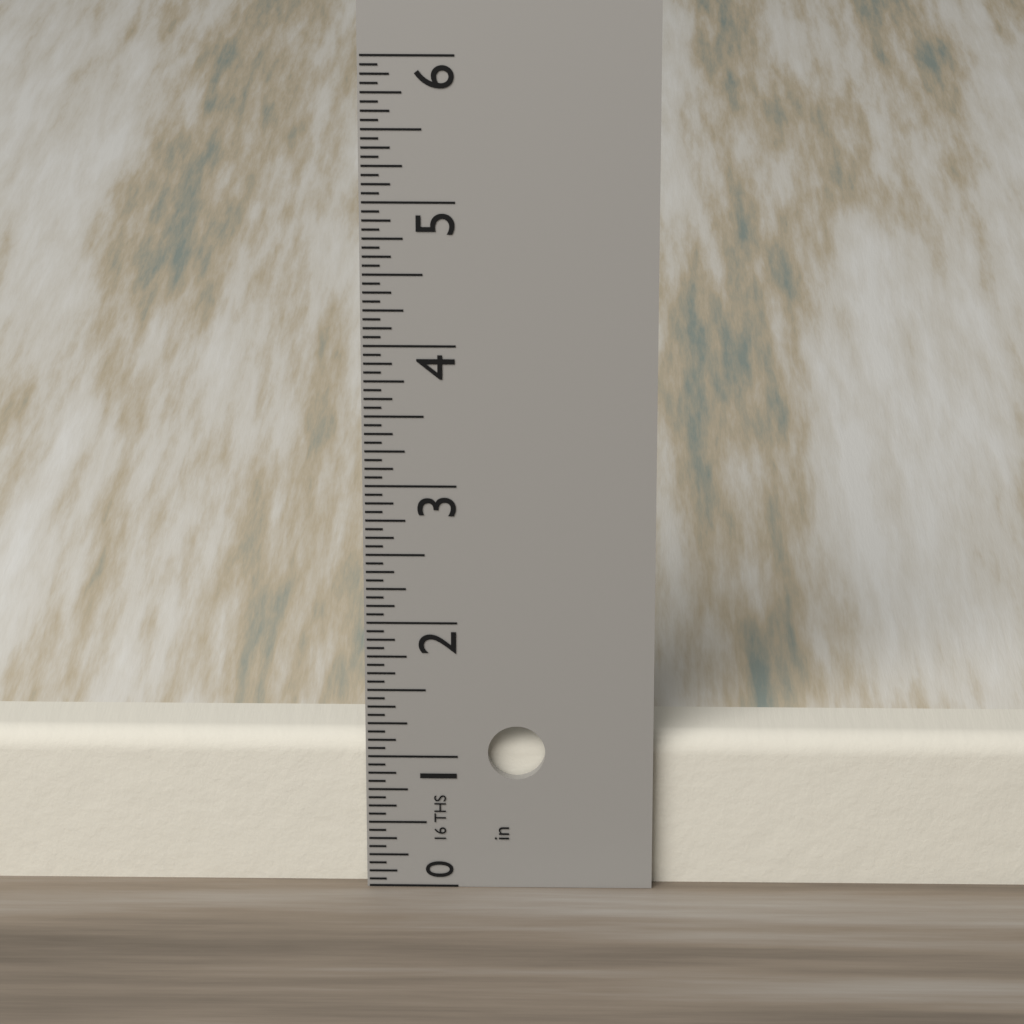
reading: 1.1250 in
